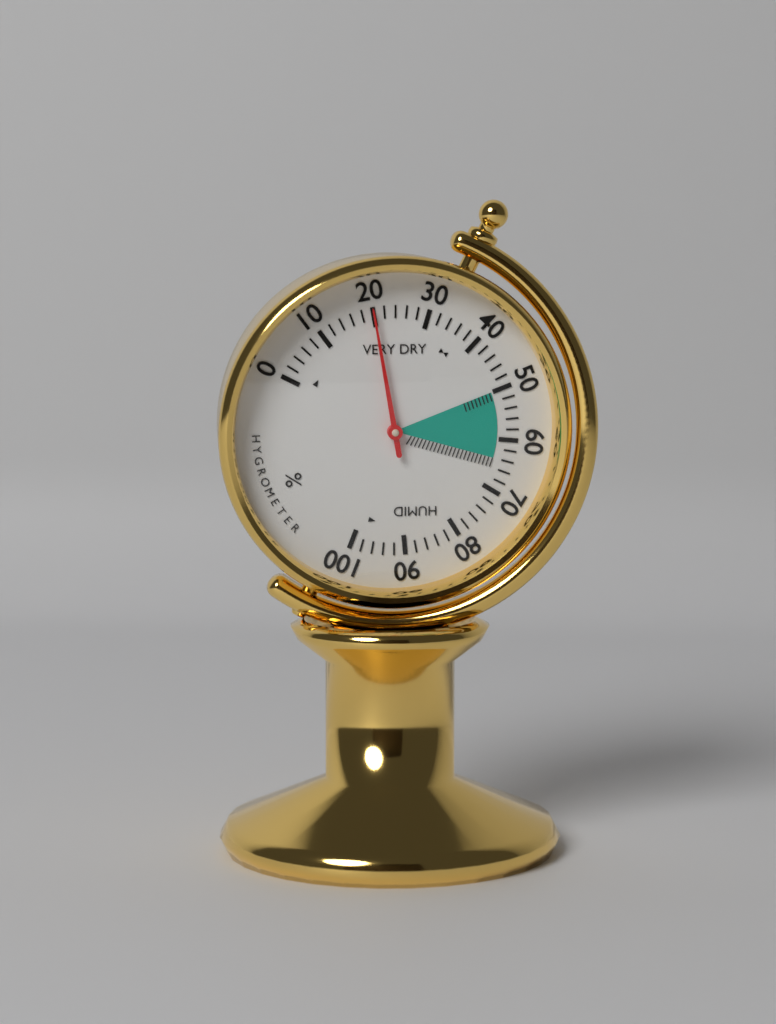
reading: 20 %
